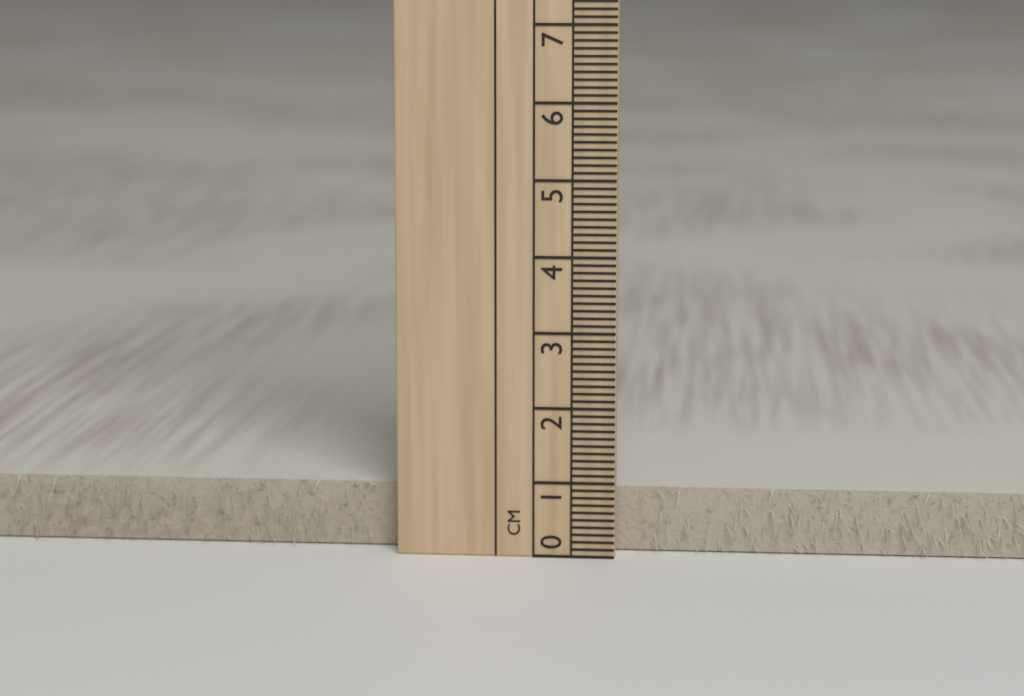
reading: 0.9 cm
